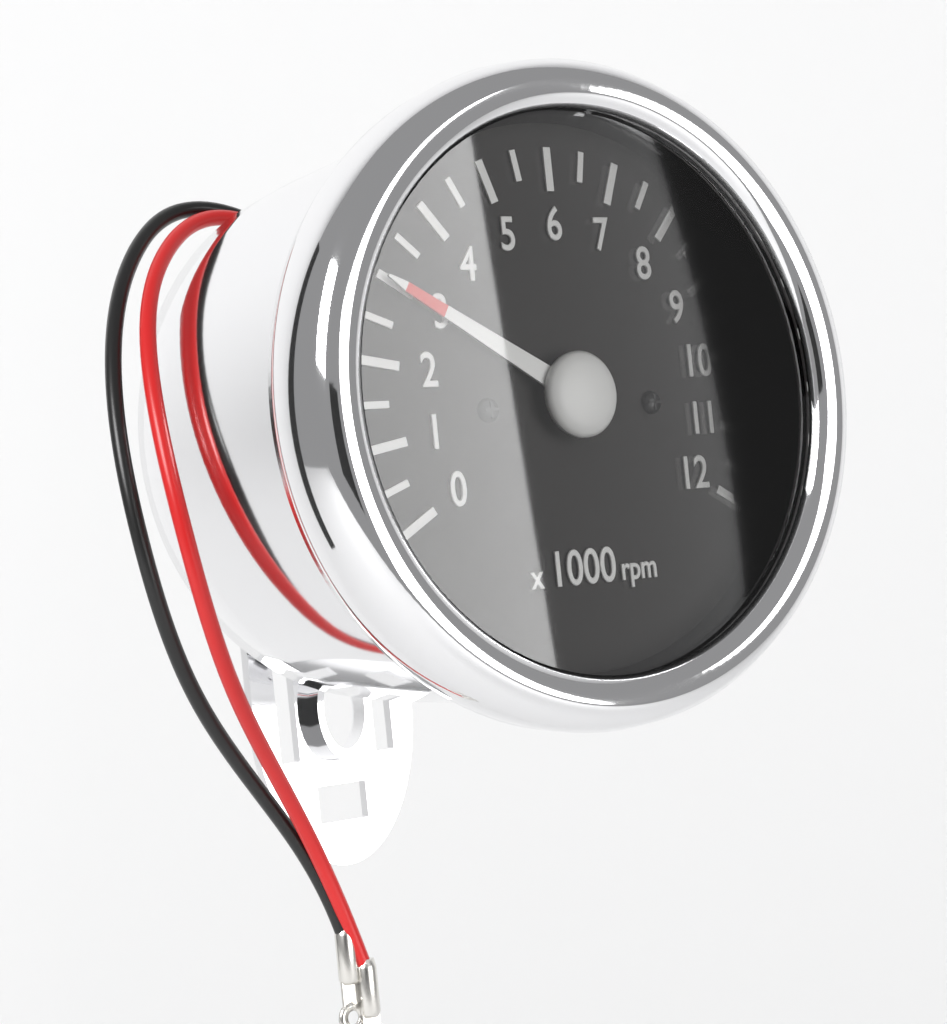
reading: 3.0 x1000 rpm
